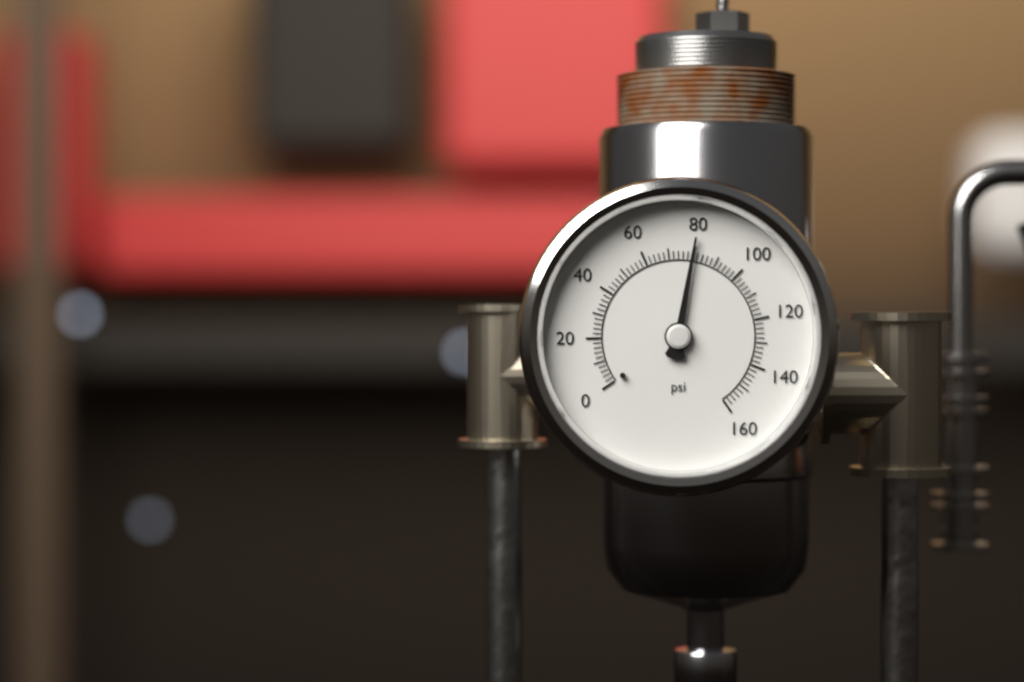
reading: 80 psi
